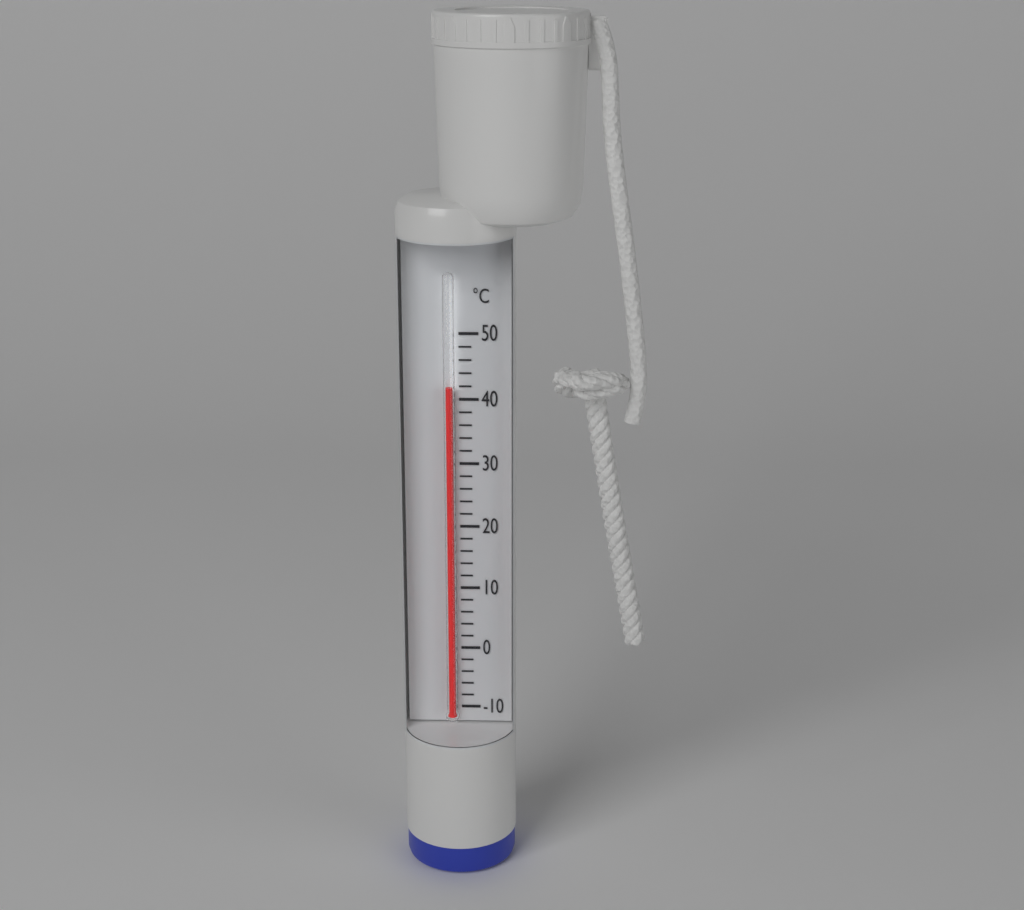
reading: 42 °C
